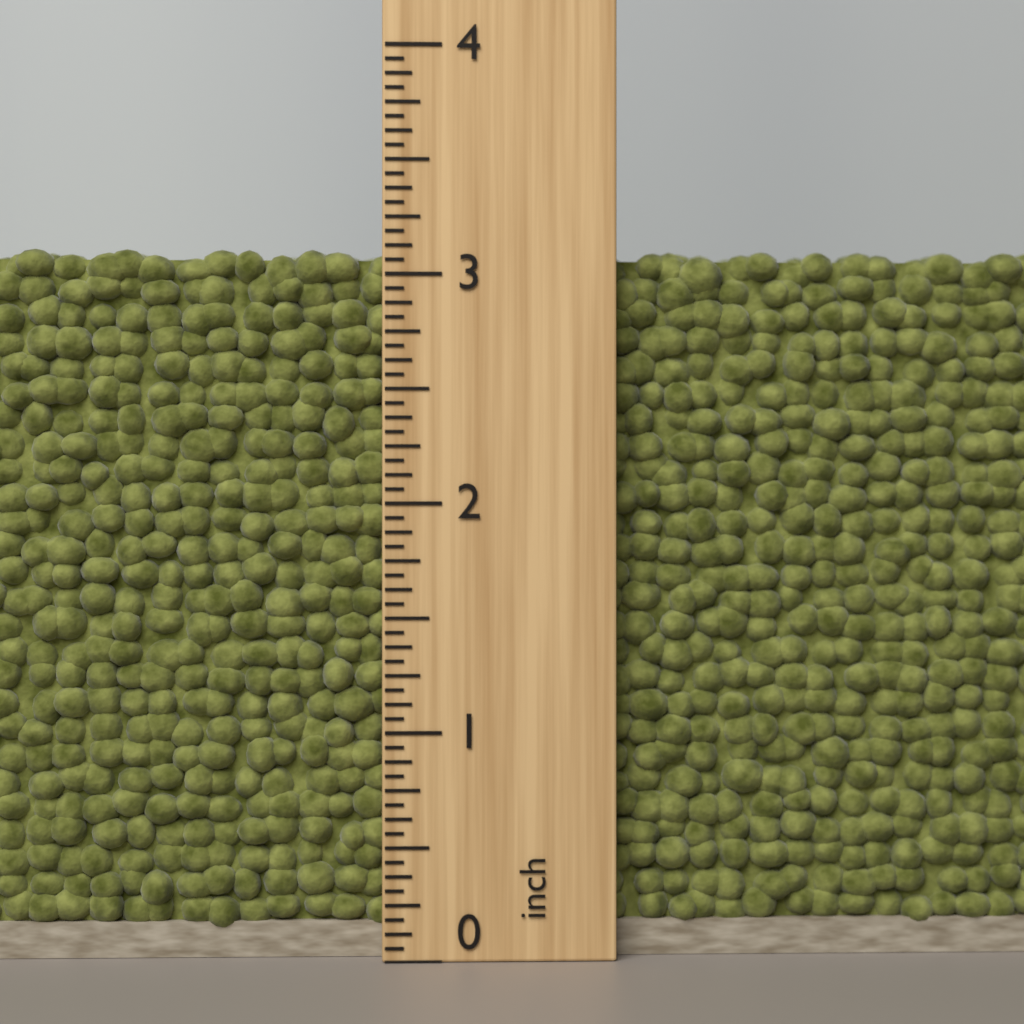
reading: 3.1250 inch
